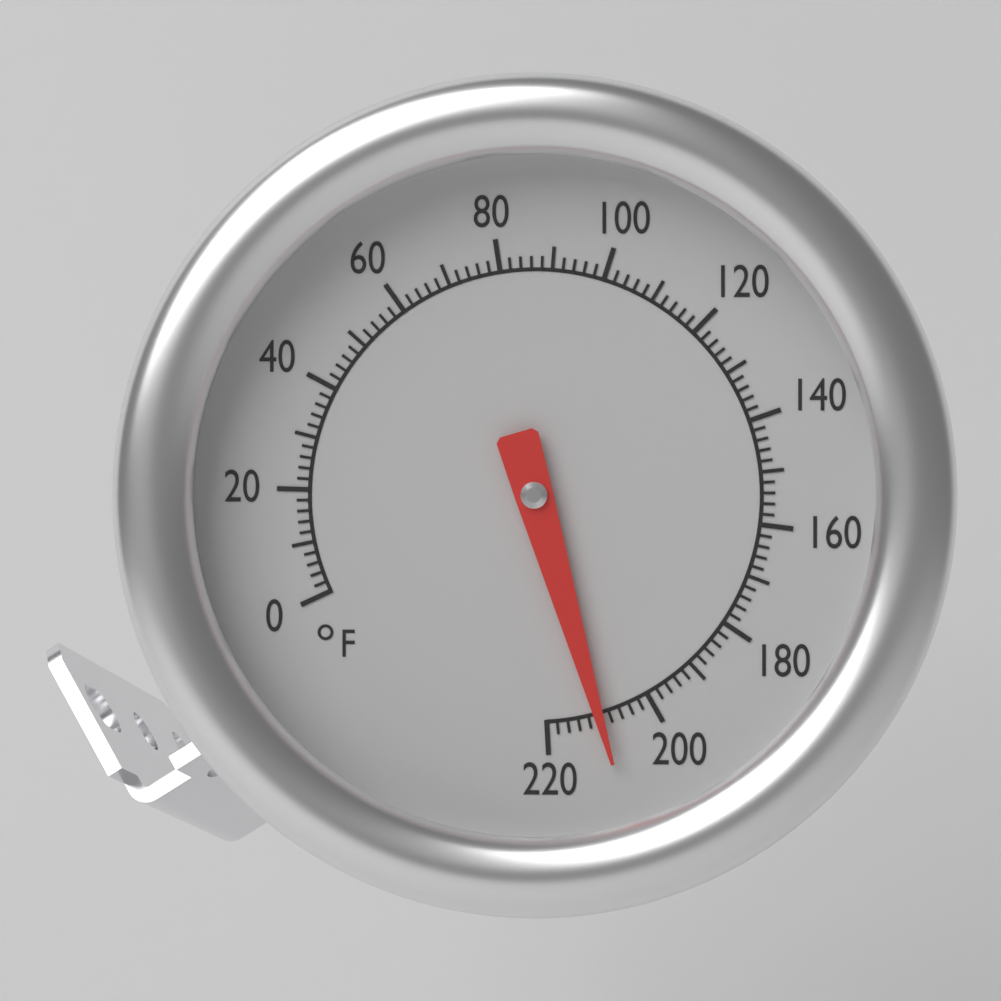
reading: 210 °F
